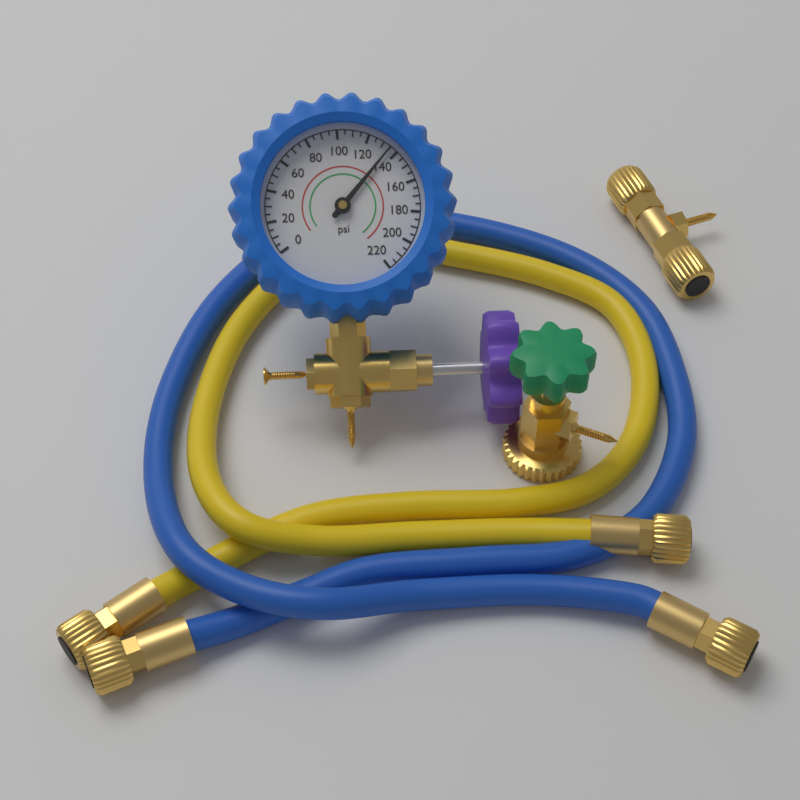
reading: 135 psi
